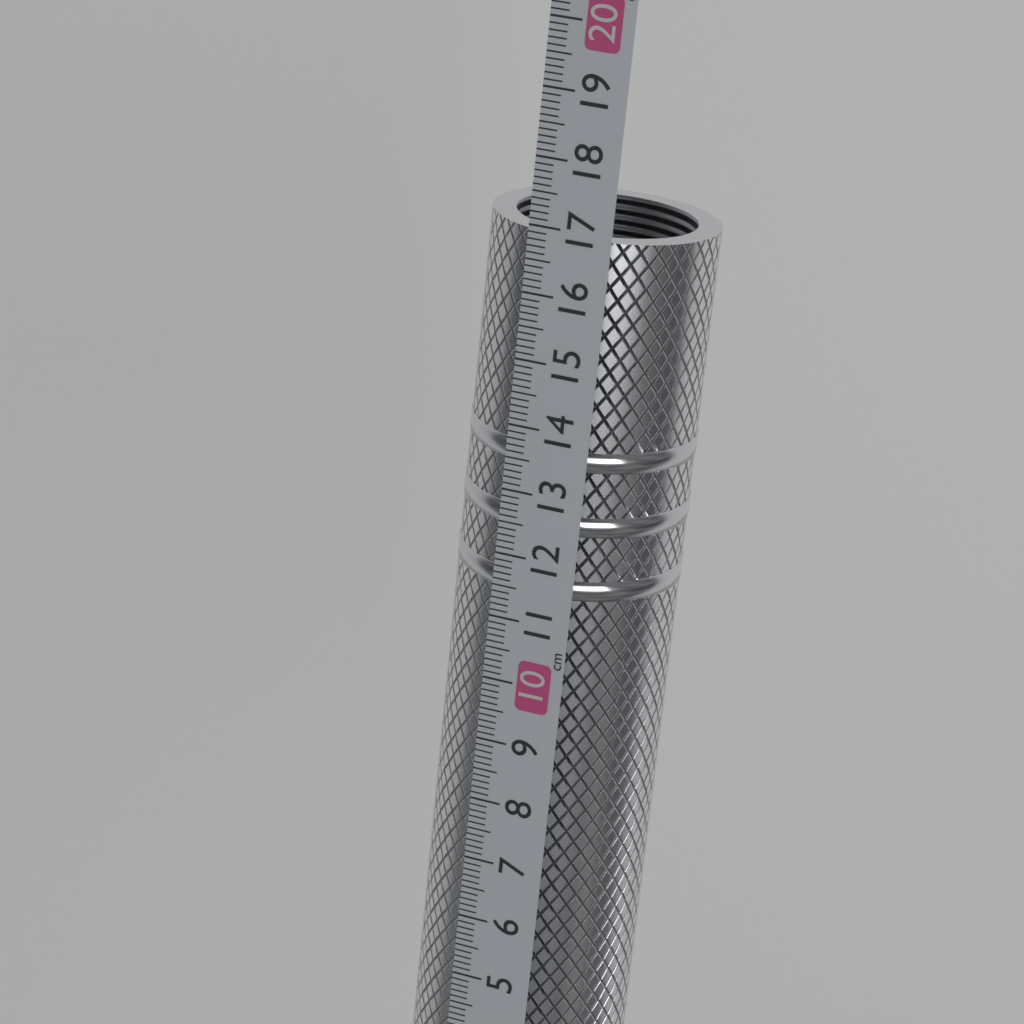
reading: 16.9 cm
